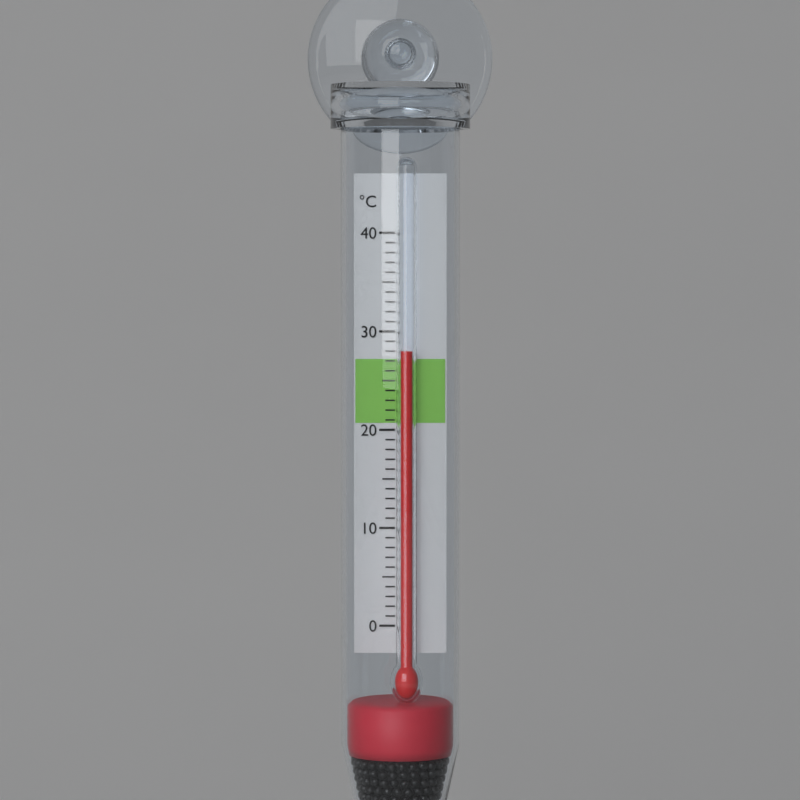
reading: 28 °C
